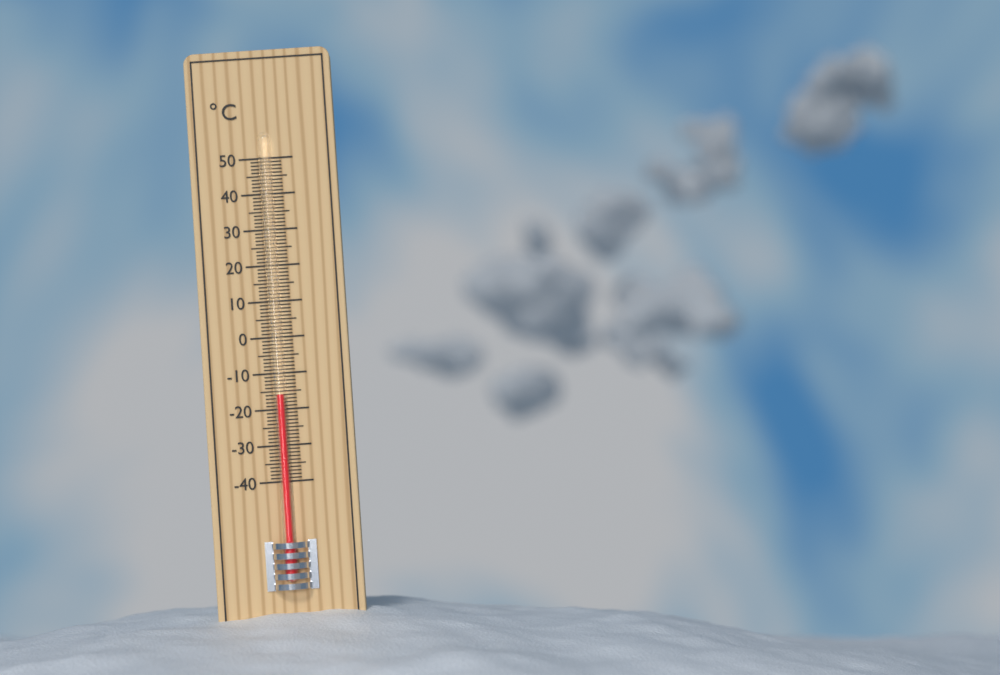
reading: -16 °C
